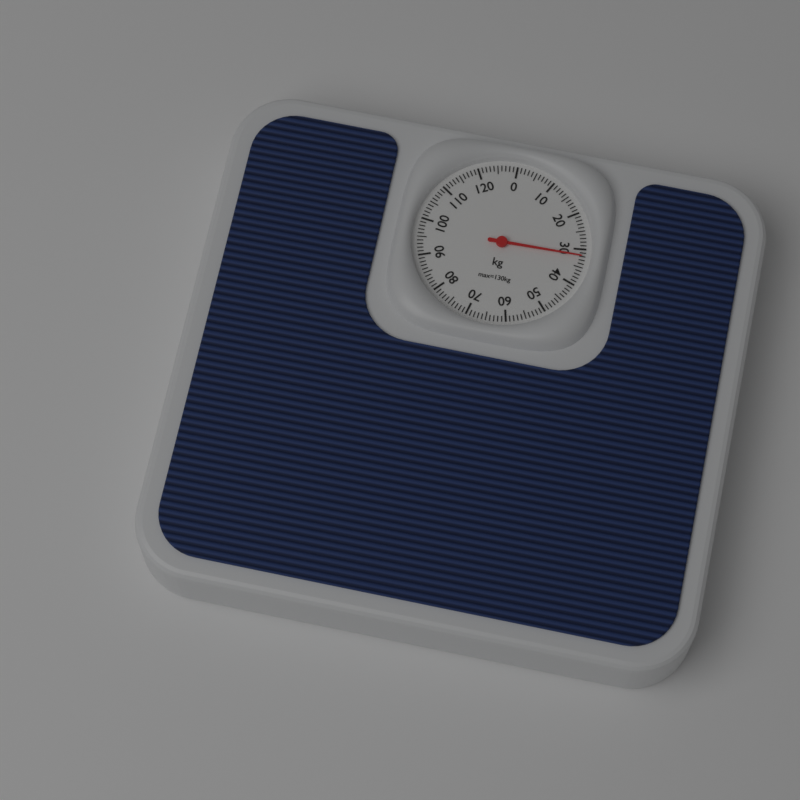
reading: 32 kg
